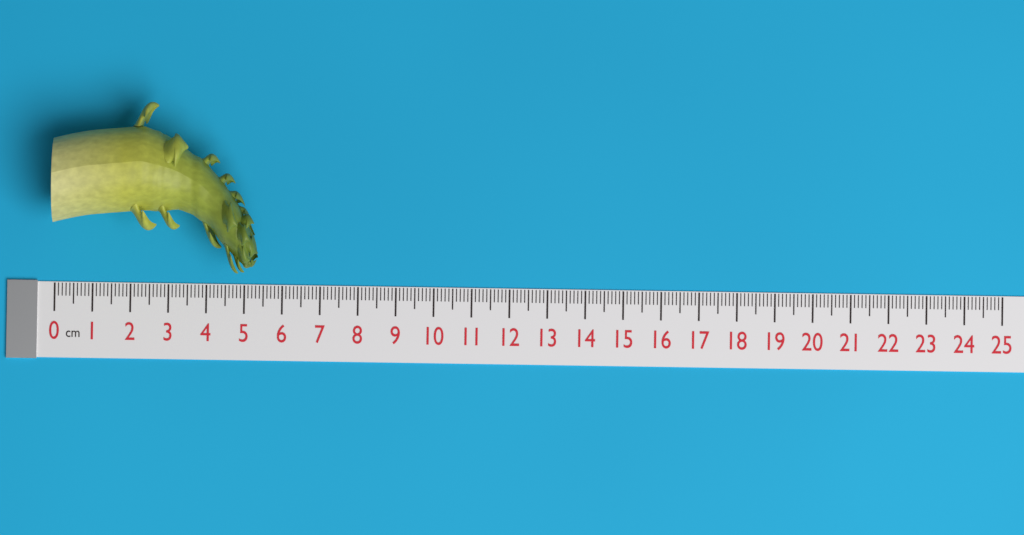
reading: 5.4 cm
